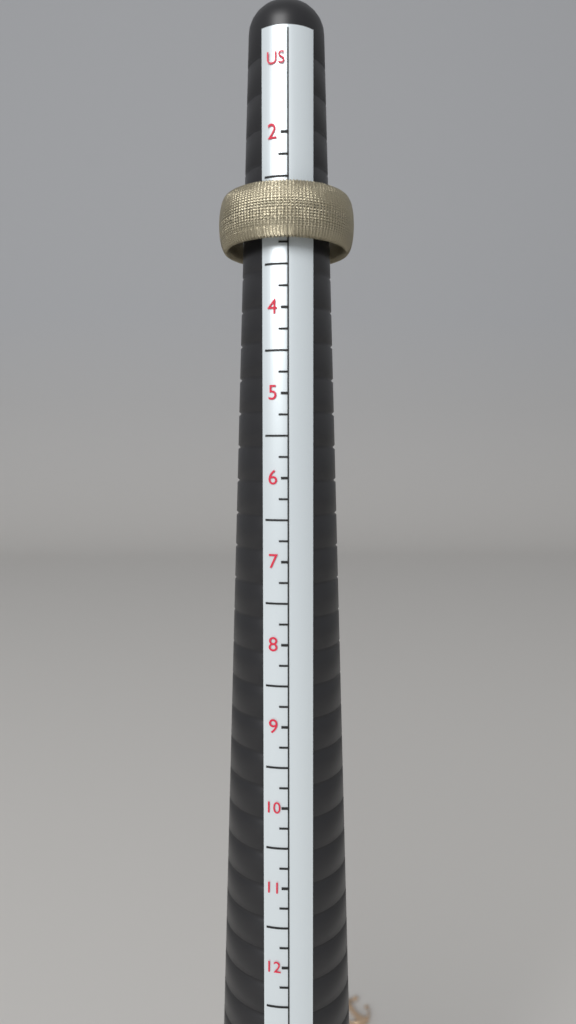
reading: 3.25 US
